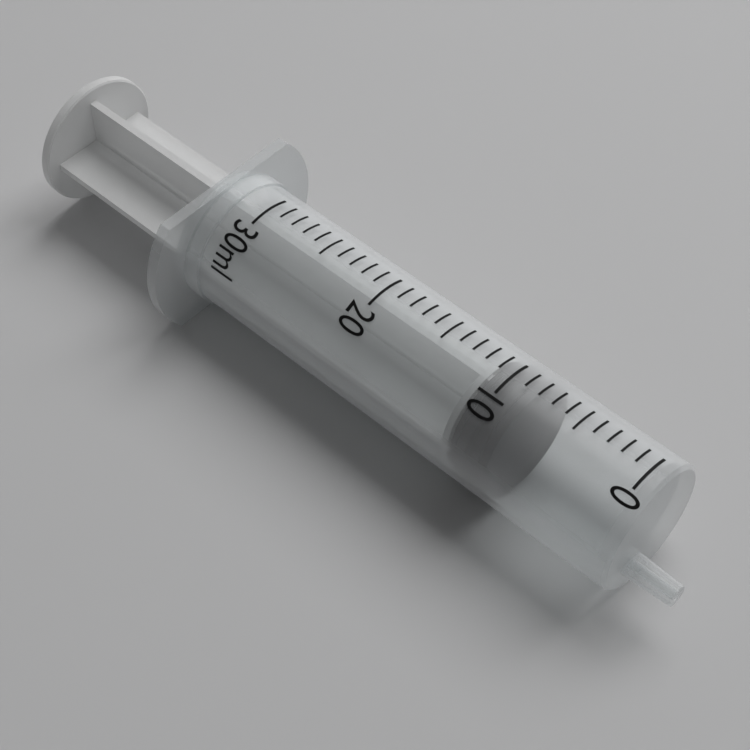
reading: 8 ml
